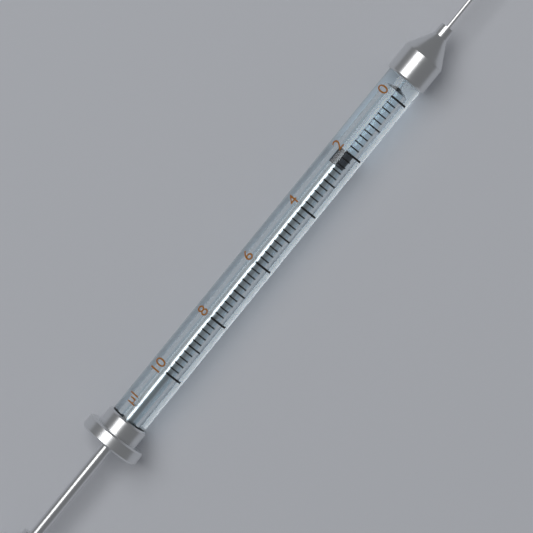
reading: 2.0 µl
